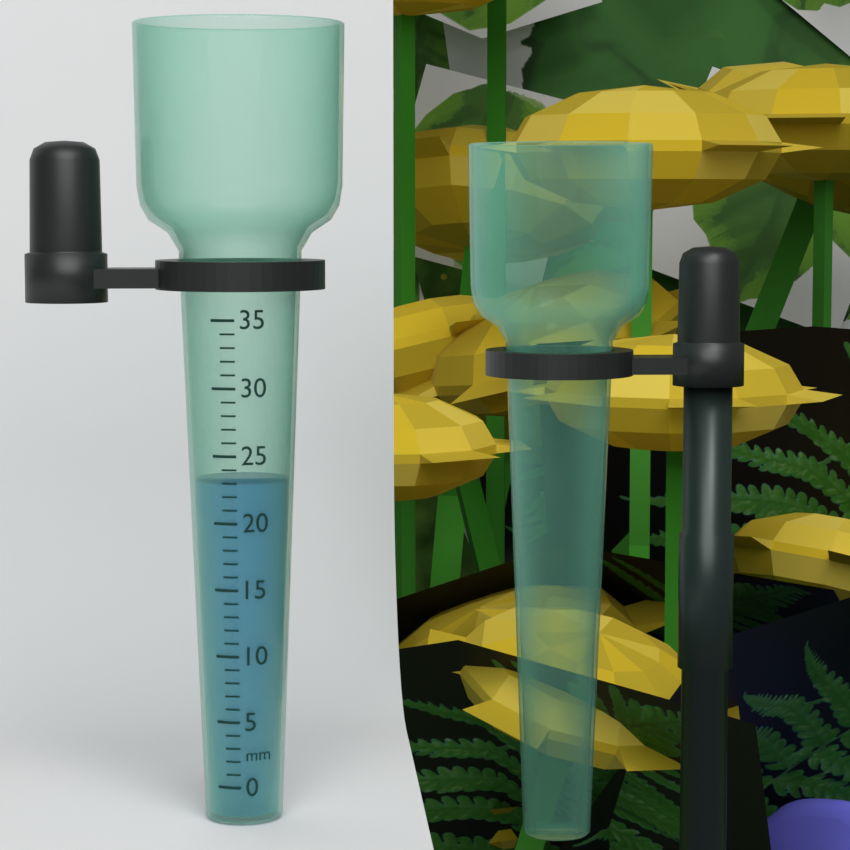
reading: 23 mm
